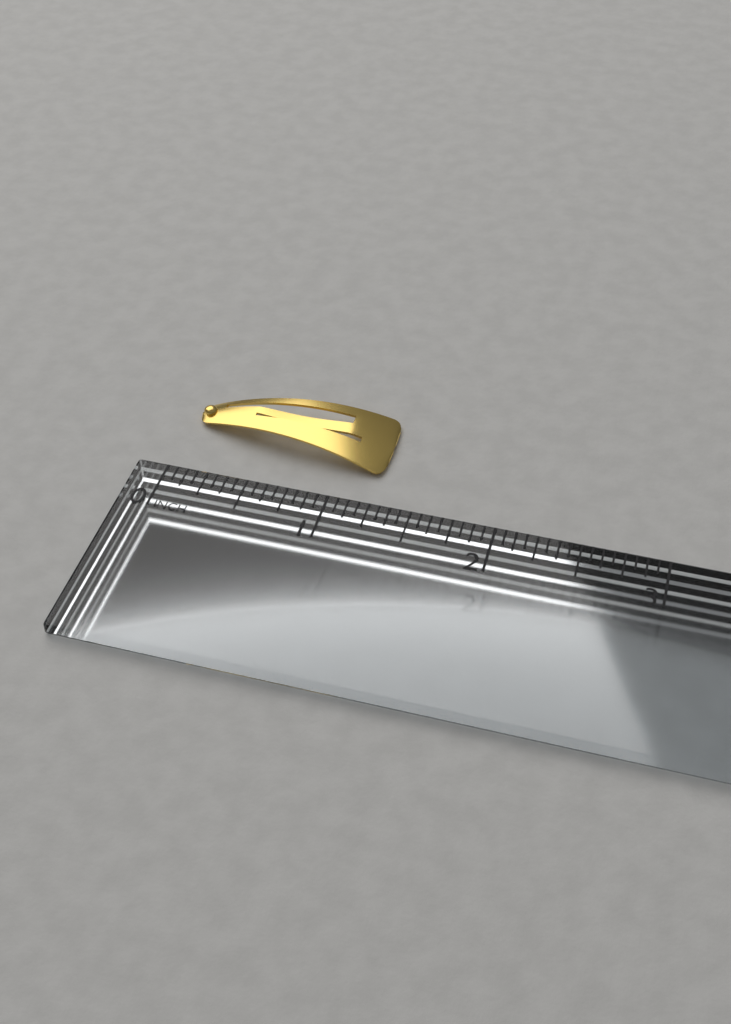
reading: 1.2500 in
